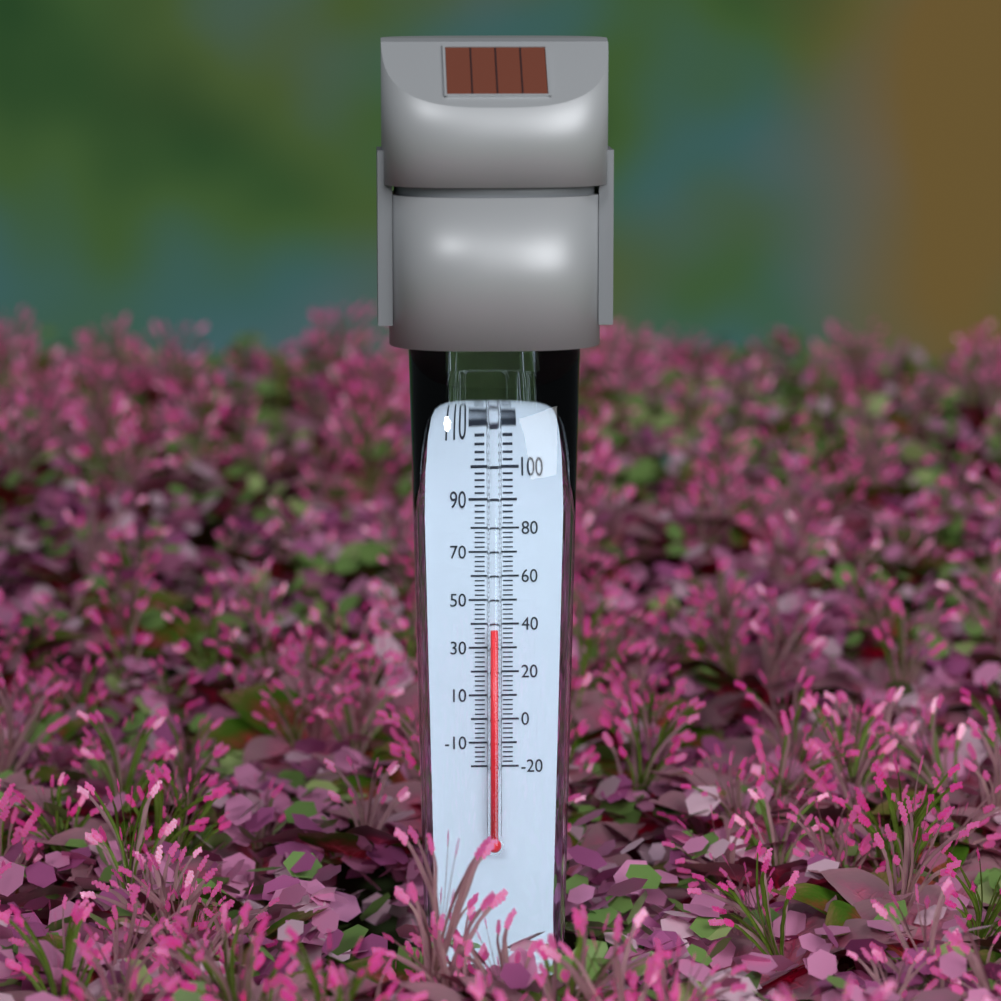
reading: 38 °F
